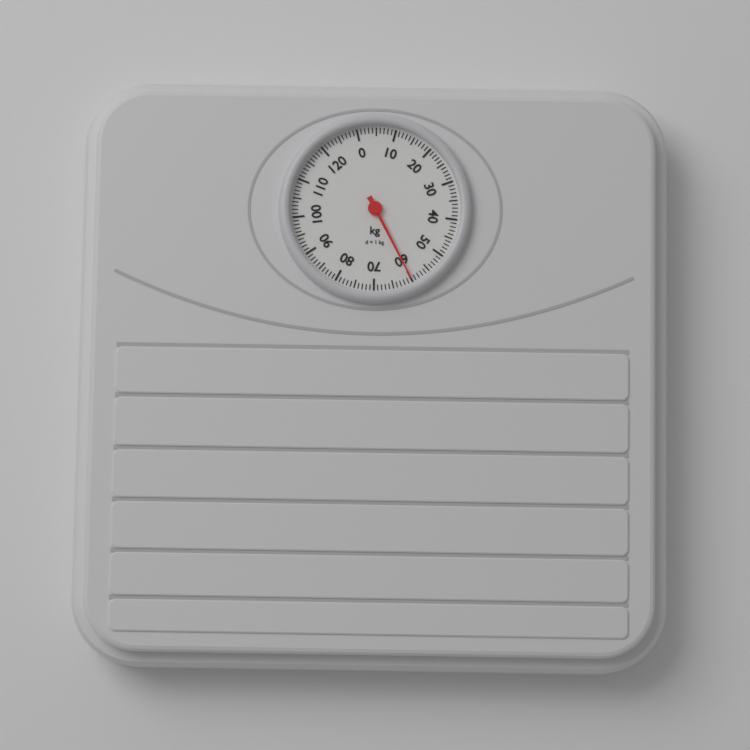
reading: 60 kg
